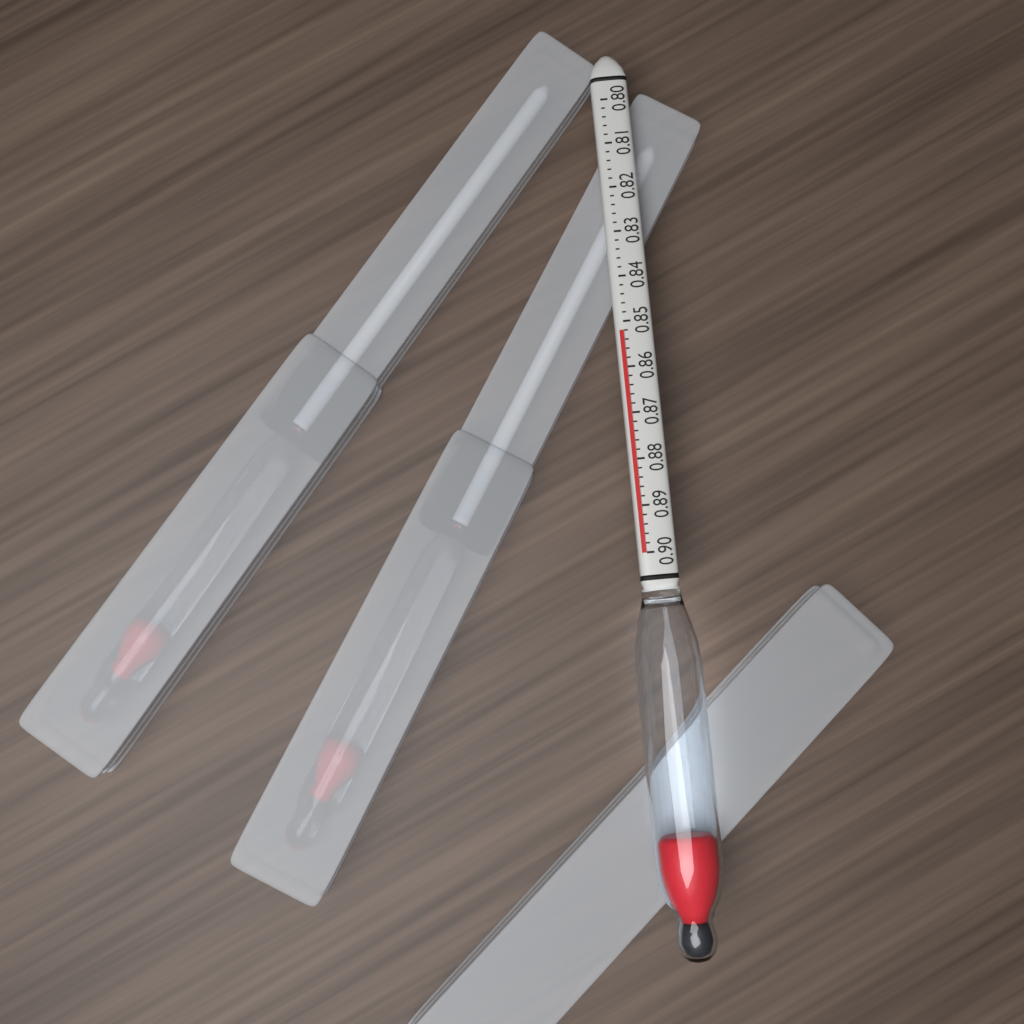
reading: 0.852 (no unit)
